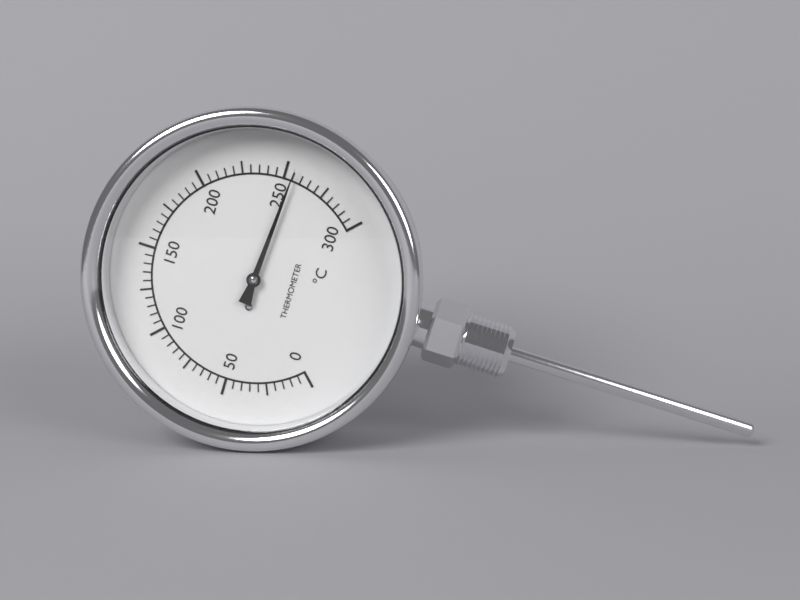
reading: 255 °C
